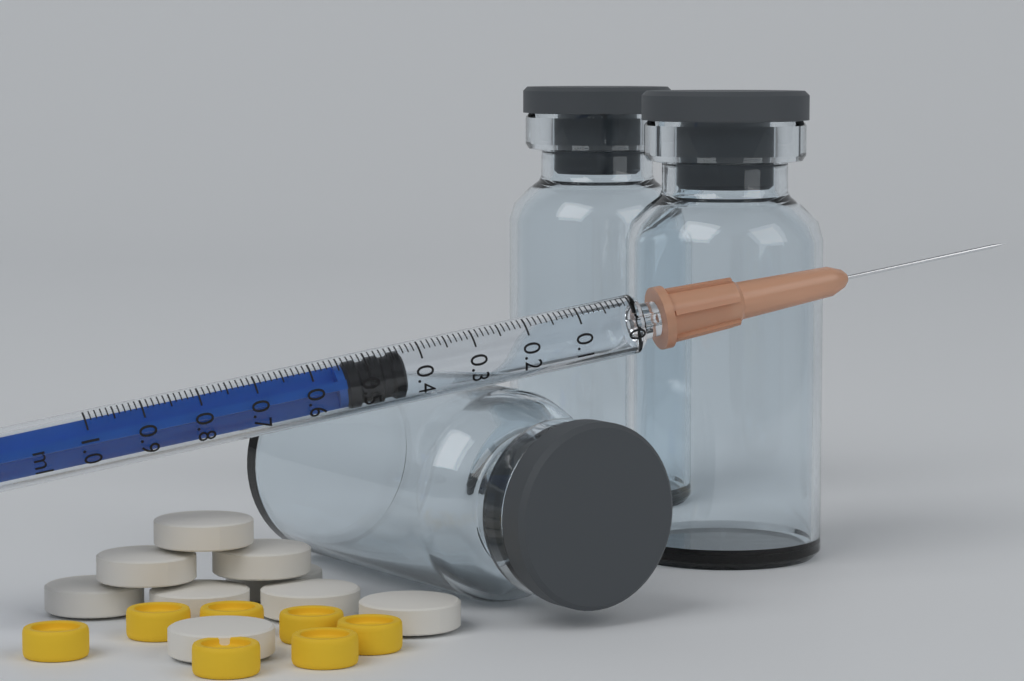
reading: 0.43 ml
